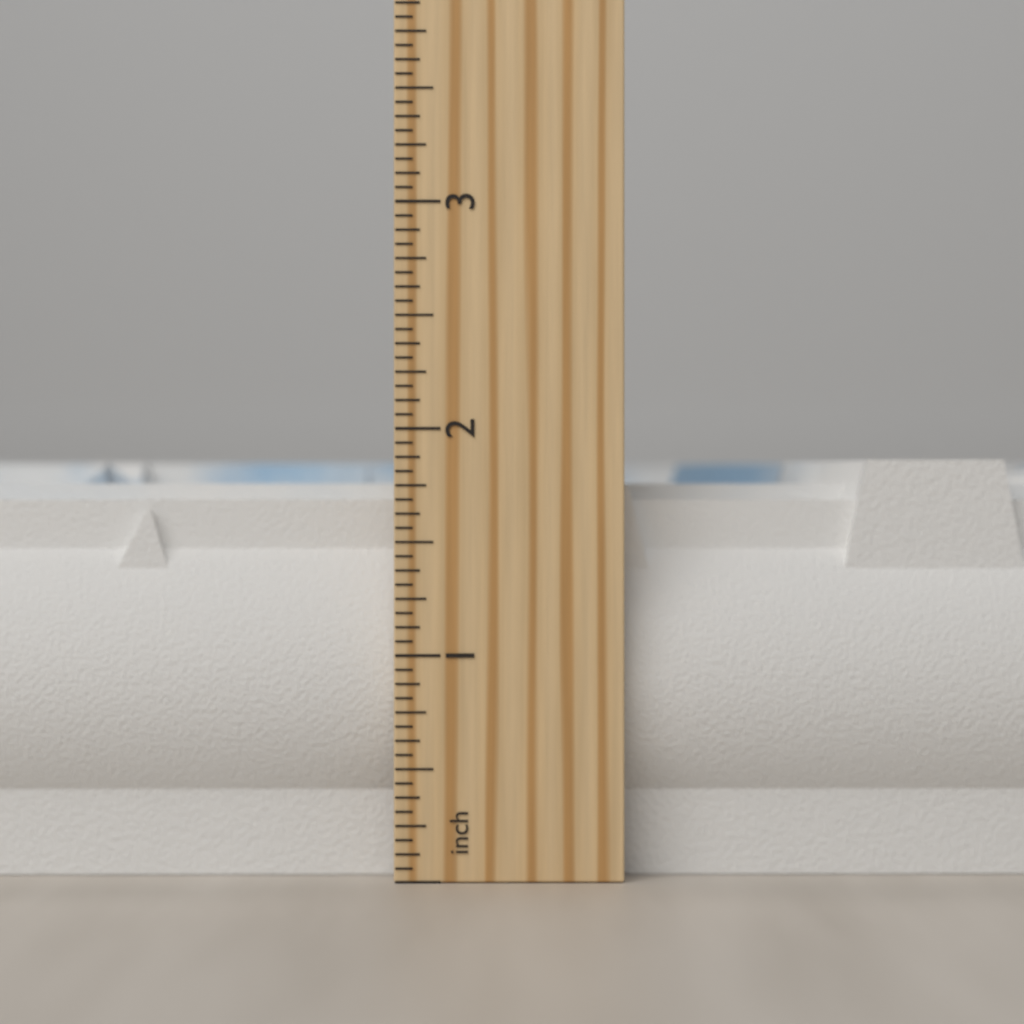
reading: 1.8750 inch
